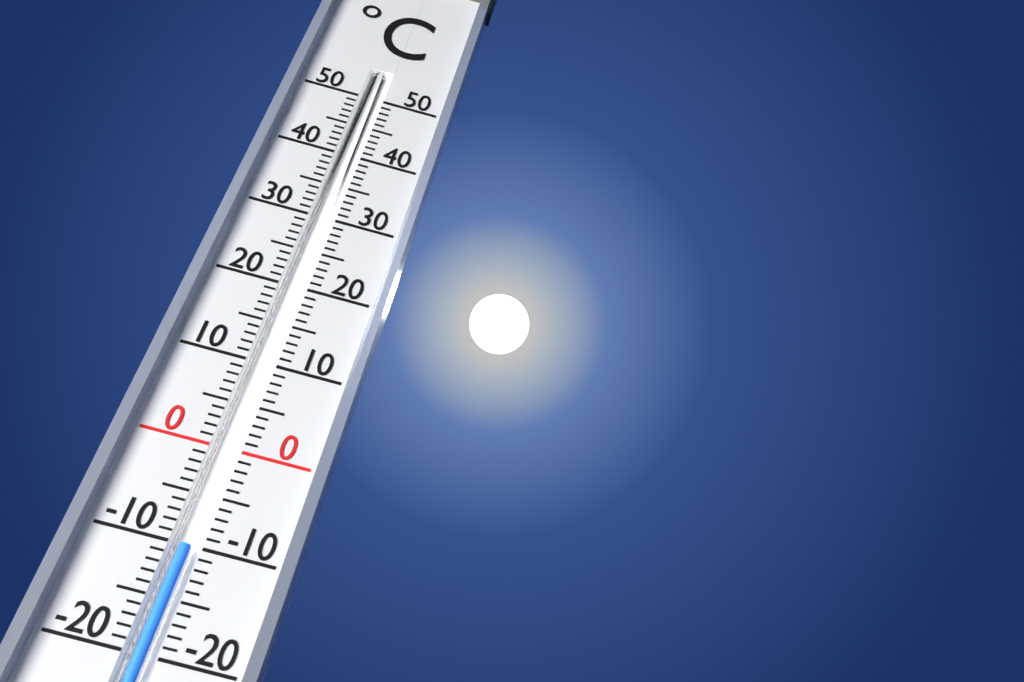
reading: -10 °C
